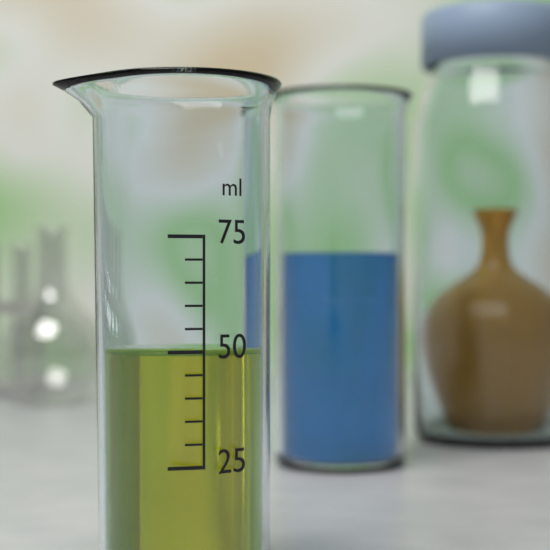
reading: 50 ml
